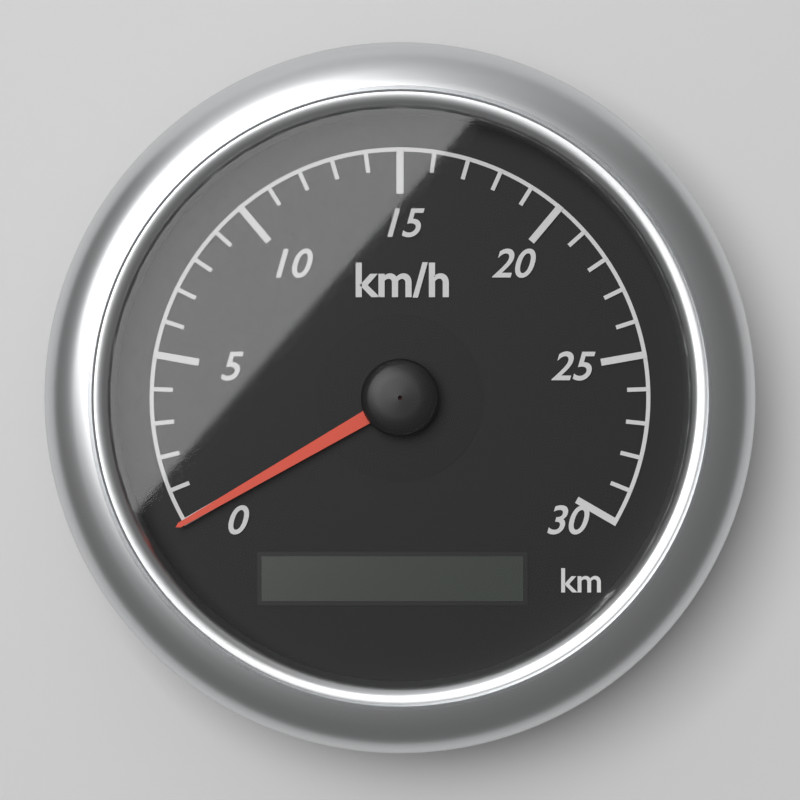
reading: 0 km/h
